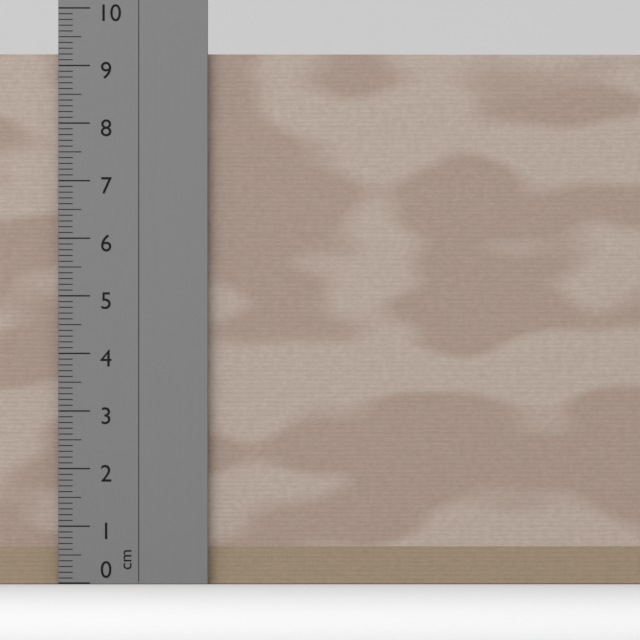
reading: 9.2 cm
